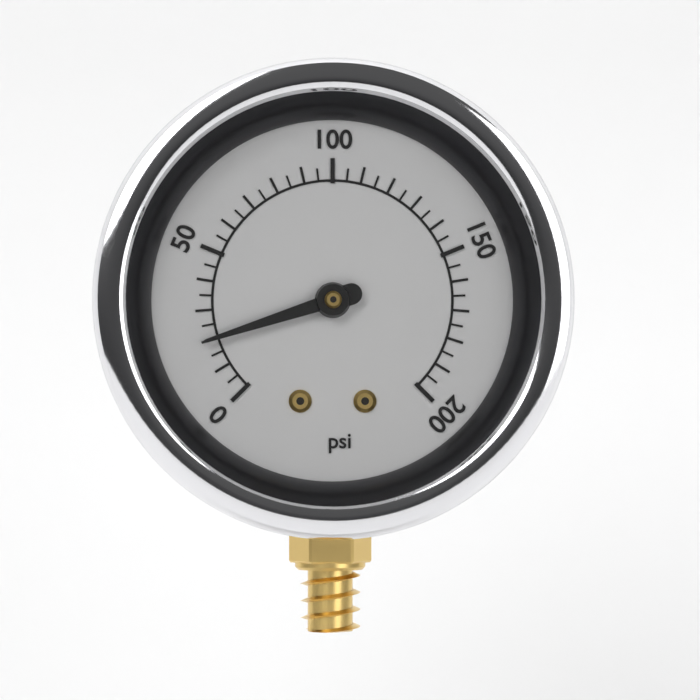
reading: 20 psi
